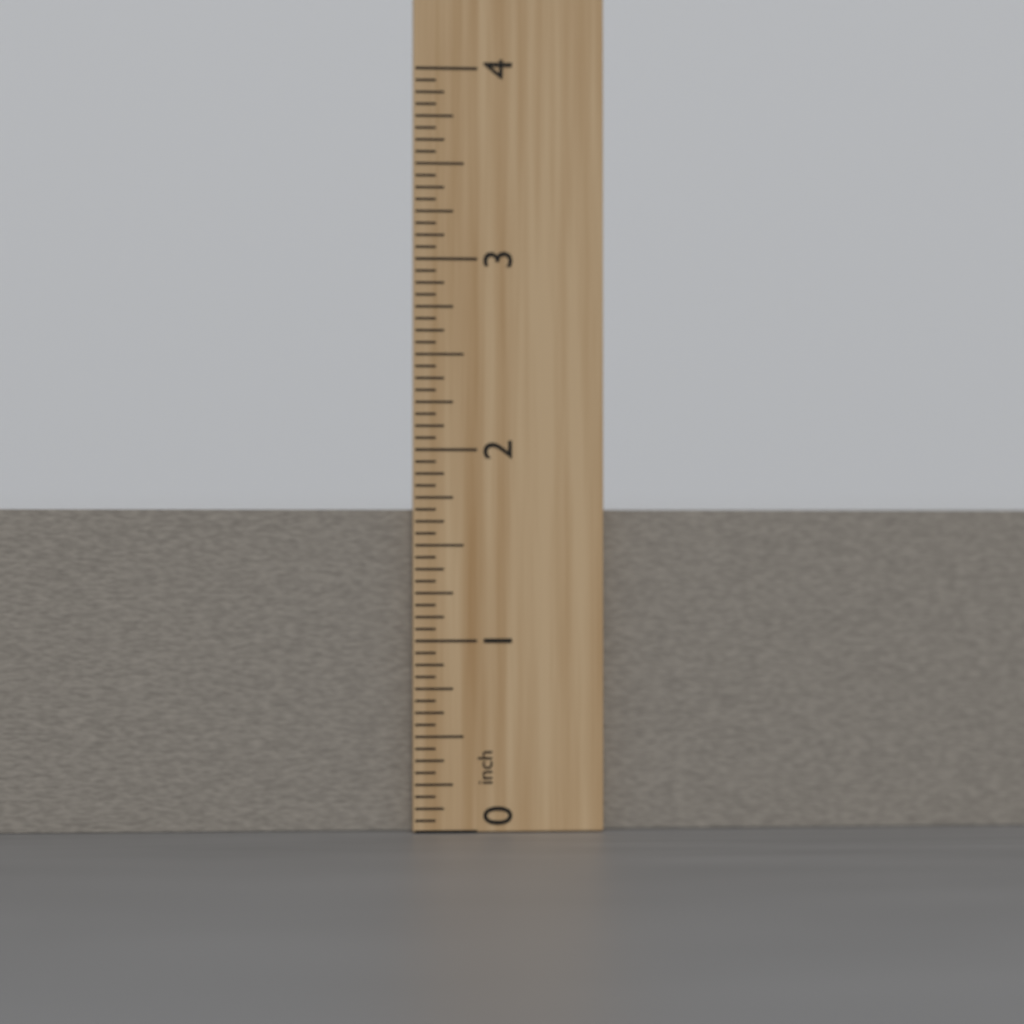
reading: 1.6875 inch
